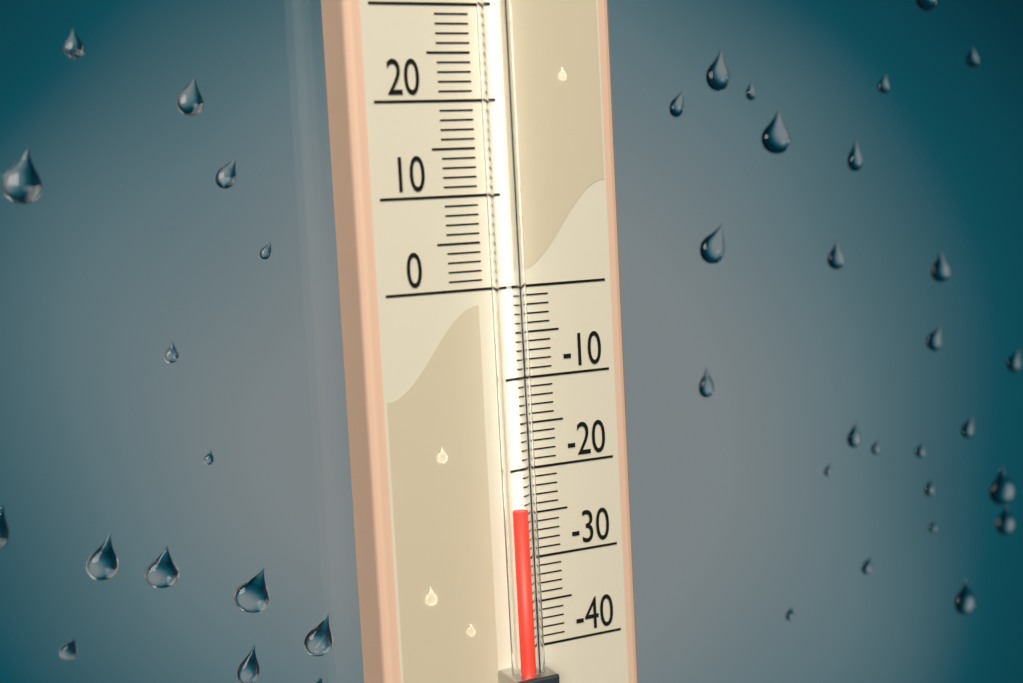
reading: -24 (no unit)
